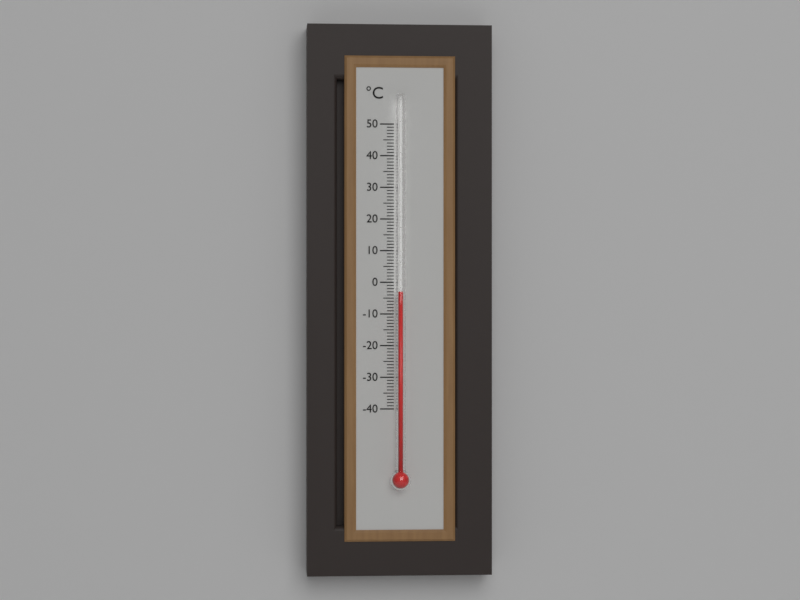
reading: -3 °C
